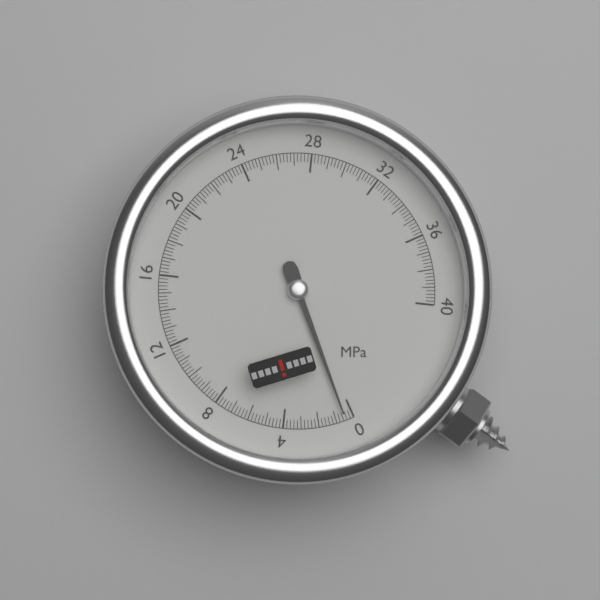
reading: 0.5 MPa
